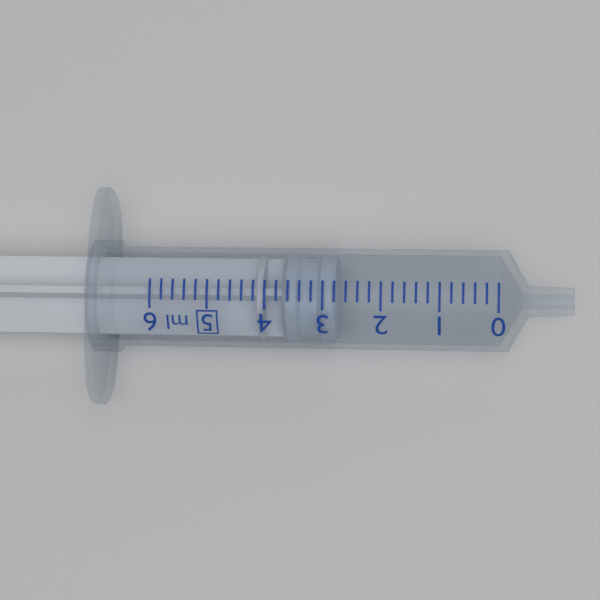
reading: 2.8 ml
